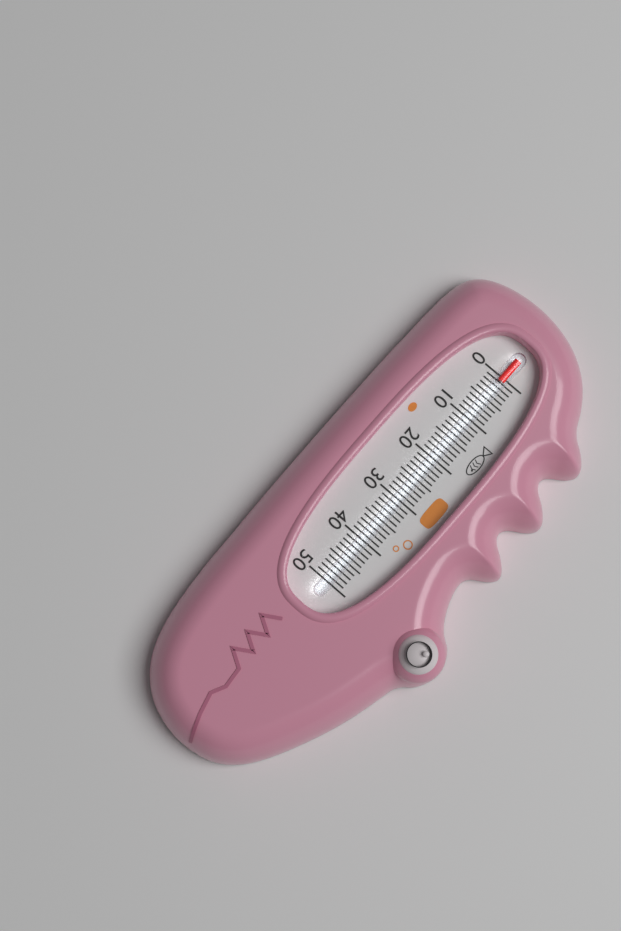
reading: 1 (no unit)
